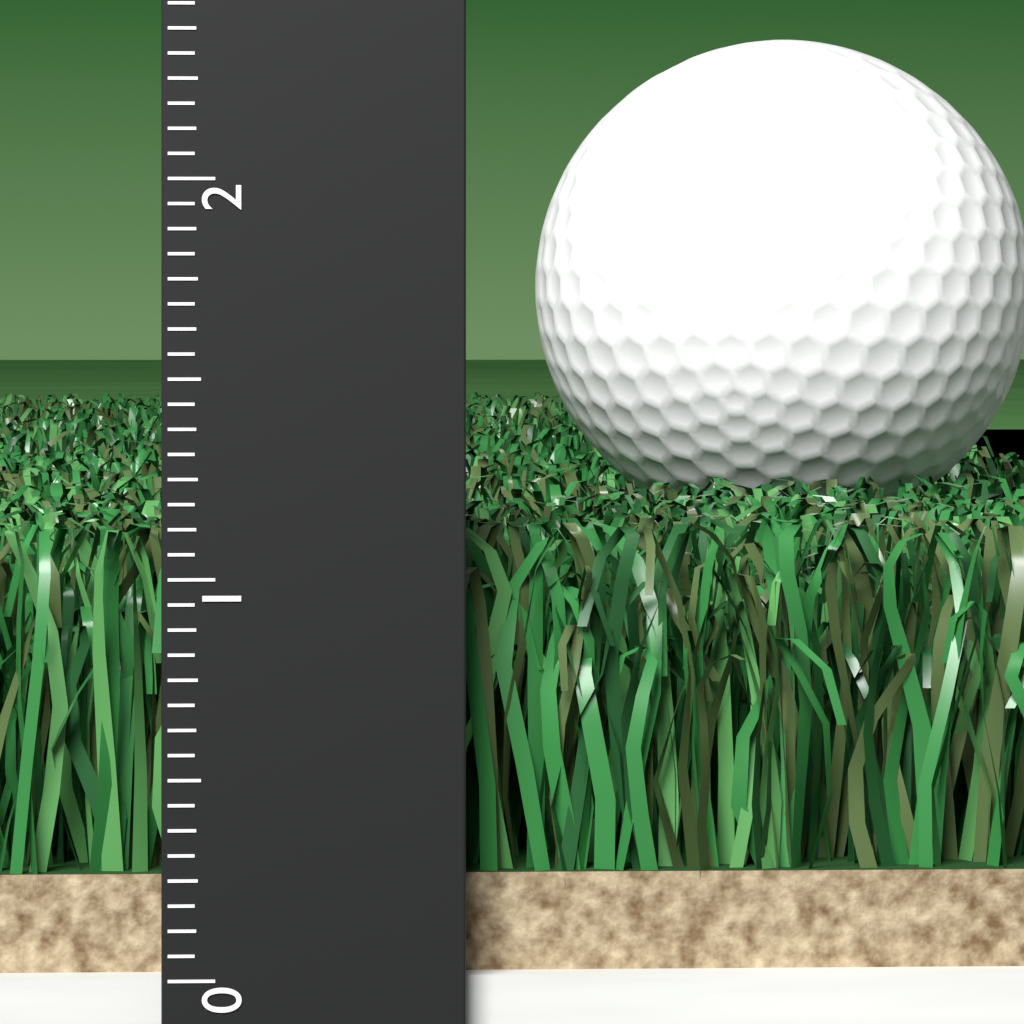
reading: 1.1250 (no unit)
